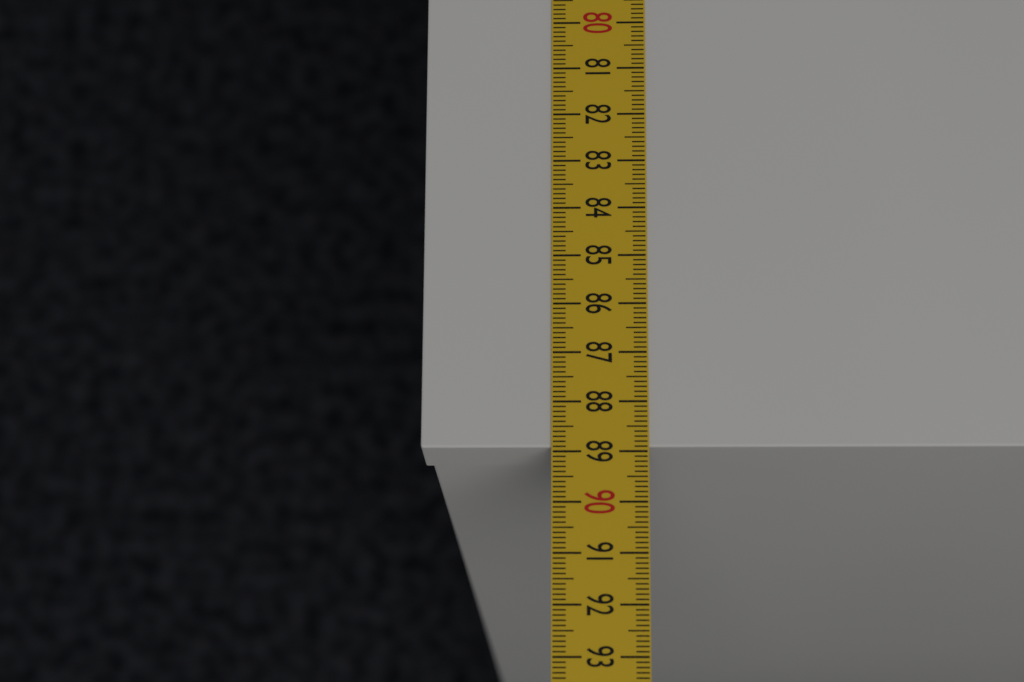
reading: 88.9 cm
